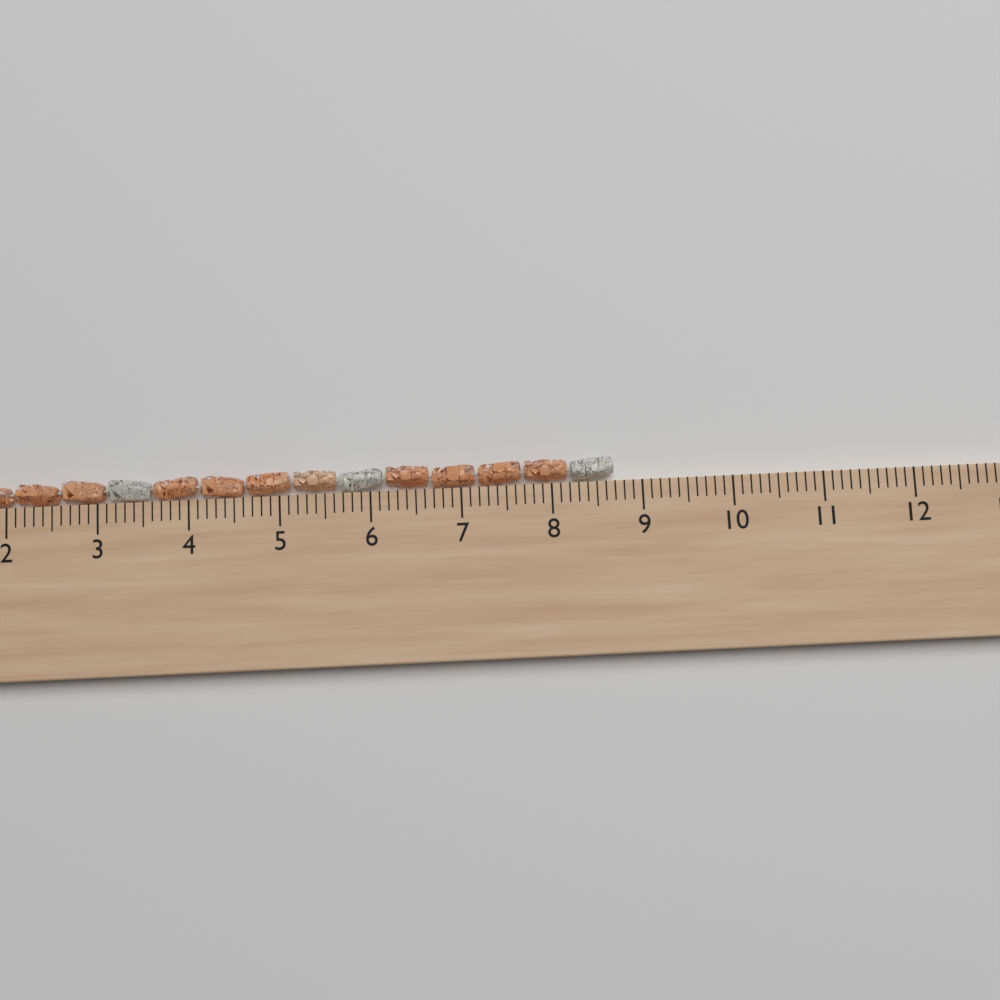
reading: 8.7 cm
